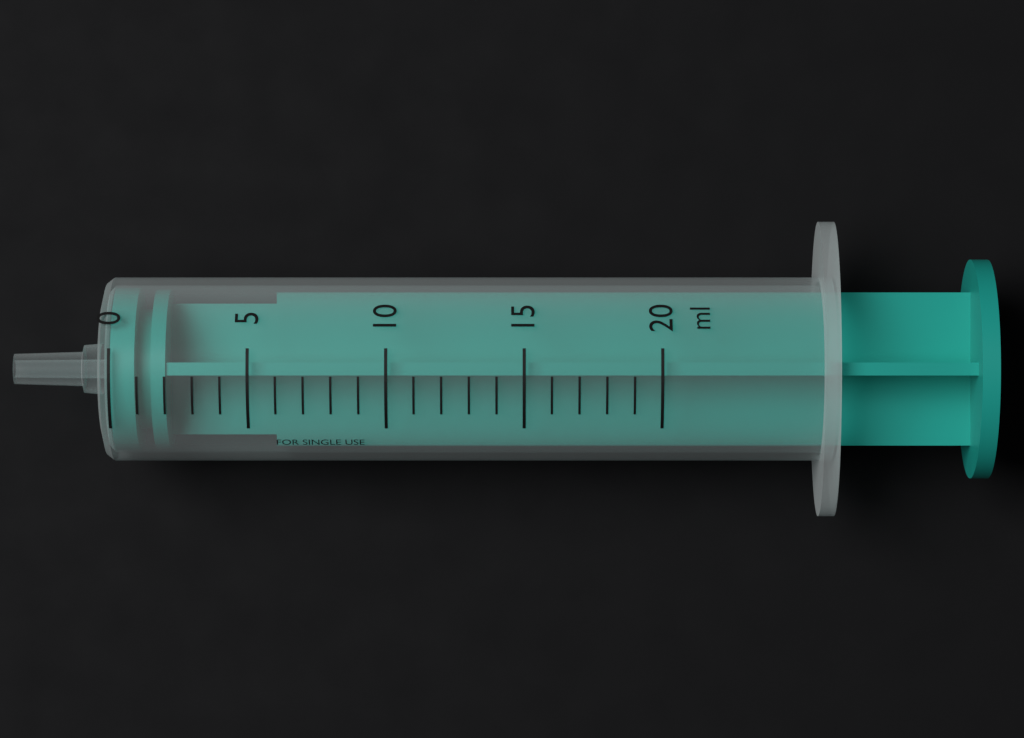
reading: 0 ml
